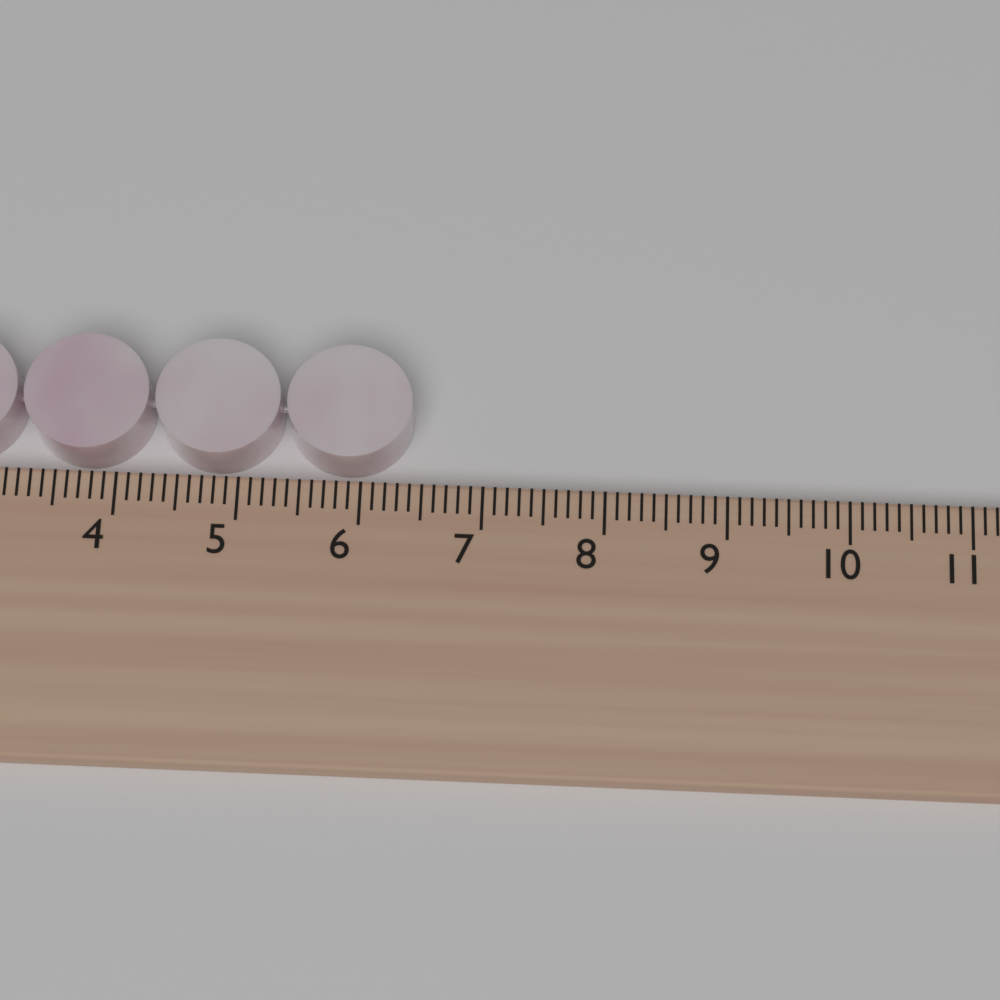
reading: 6.4 cm
